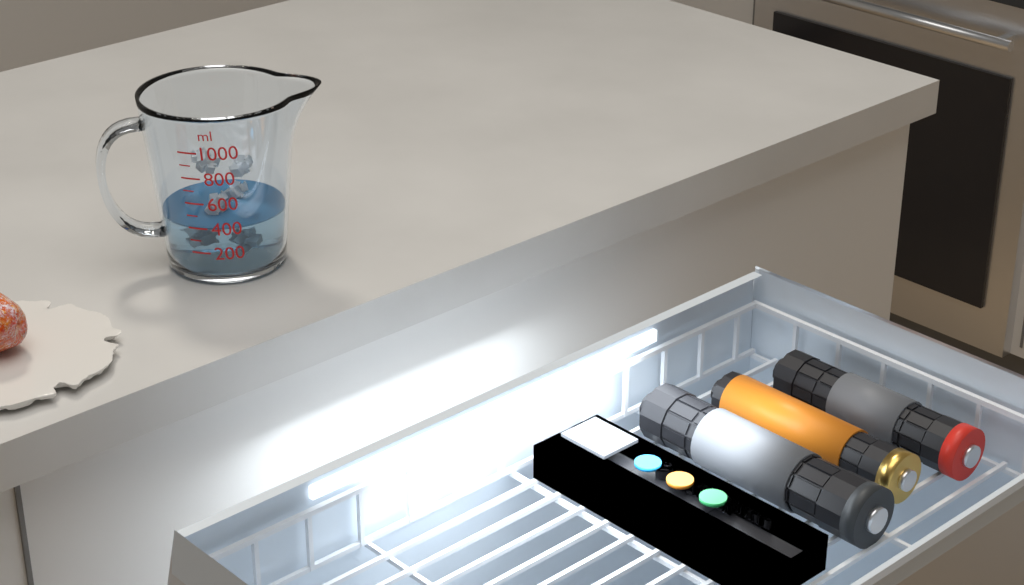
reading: 400 ml
